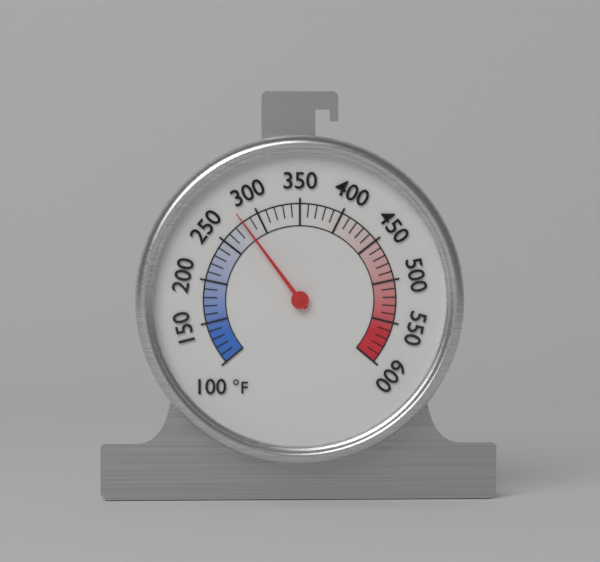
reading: 280 °F
